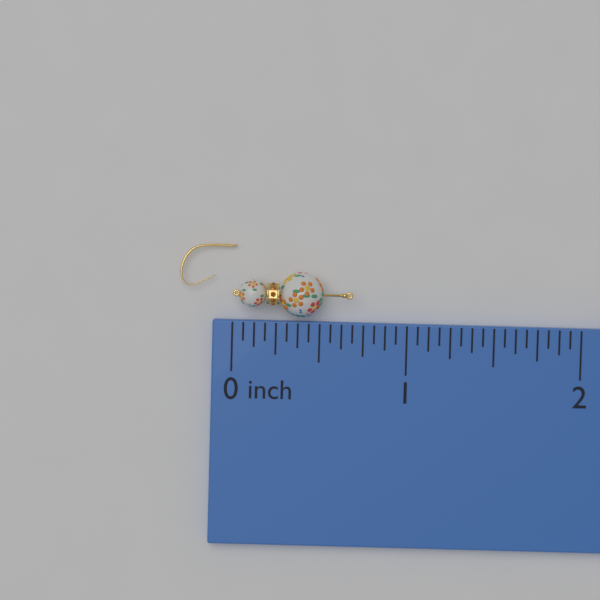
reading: 0.6875 inch
